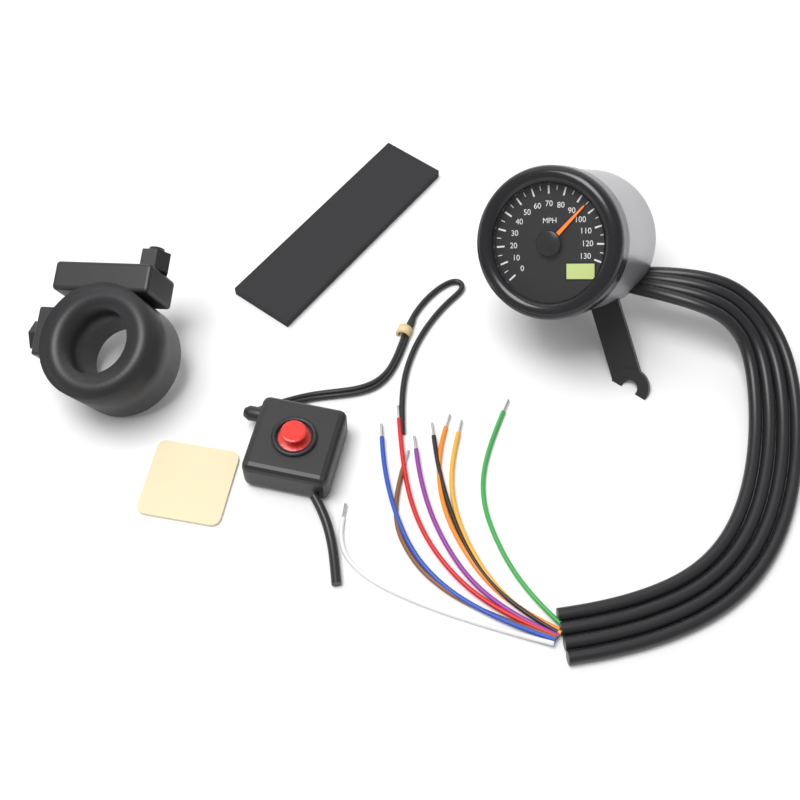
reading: 95 MPH
